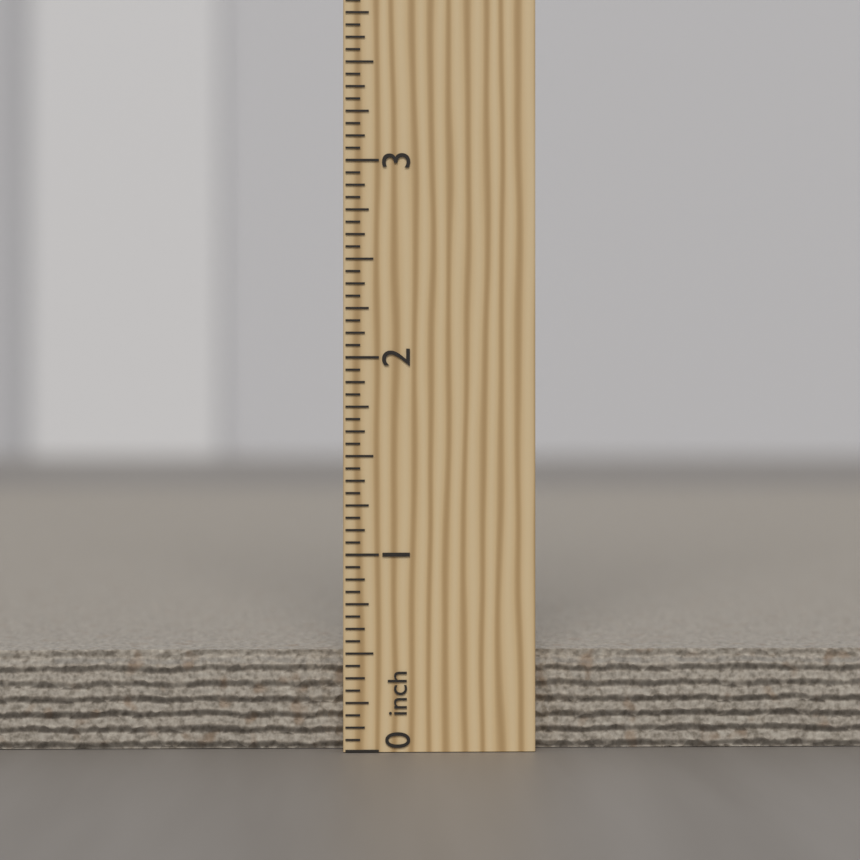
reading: 0.5000 inch
